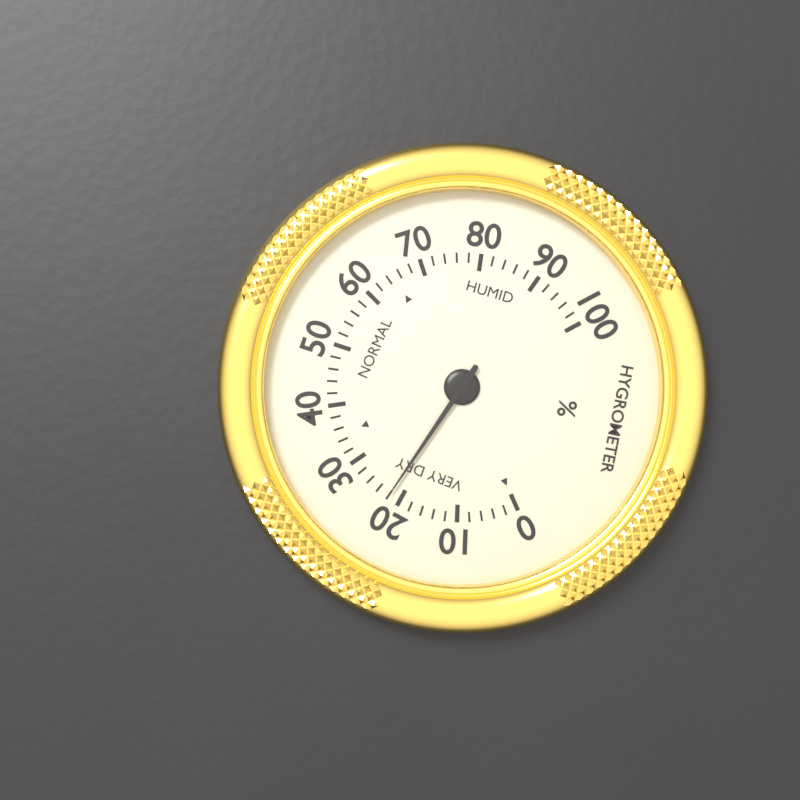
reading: 22 %
